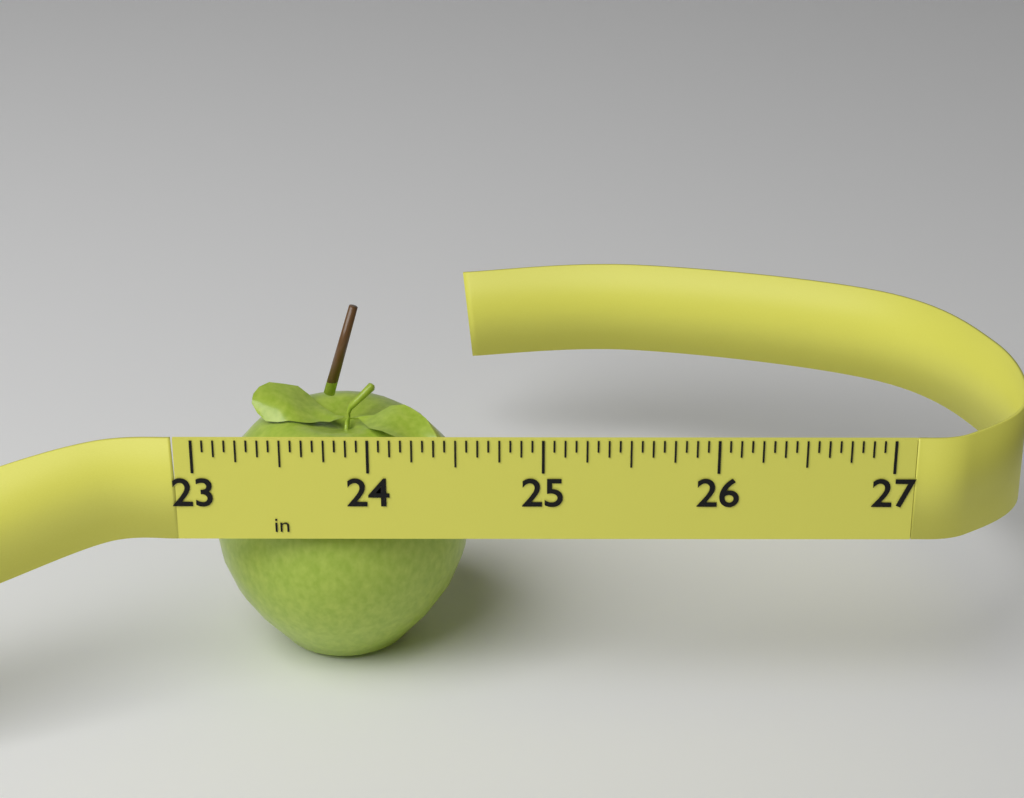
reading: 24.5625 in
